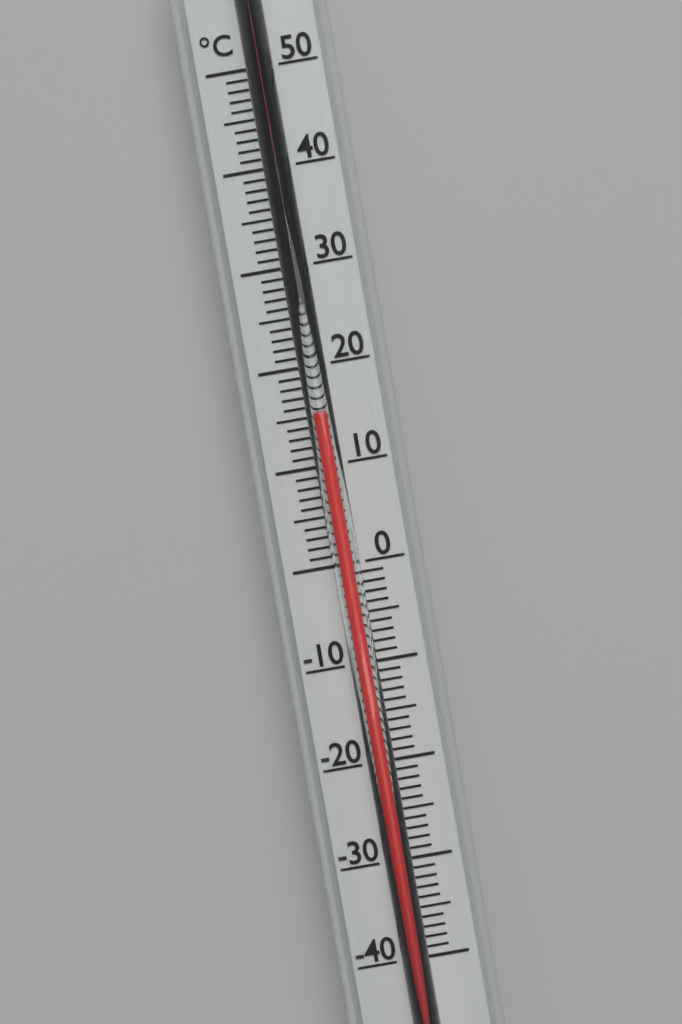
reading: 15 °C
